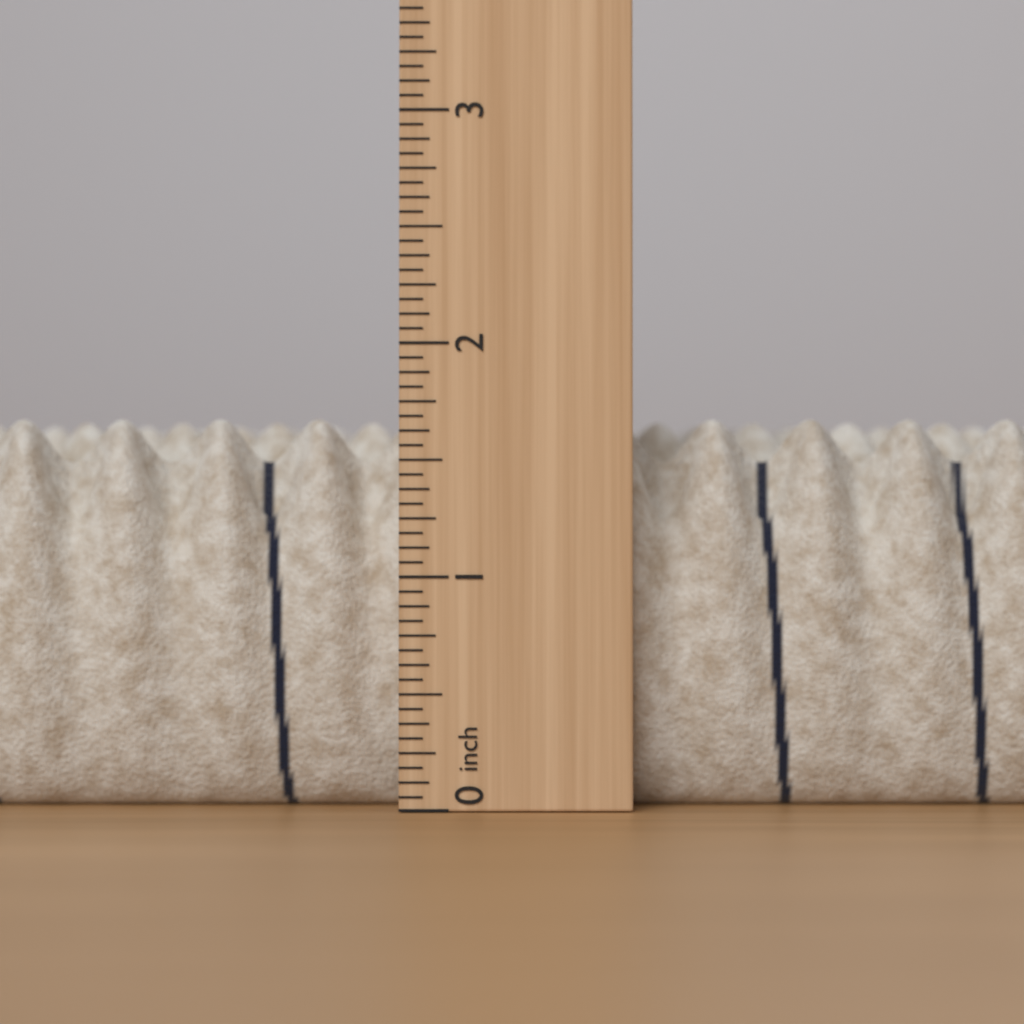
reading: 1.6875 in
